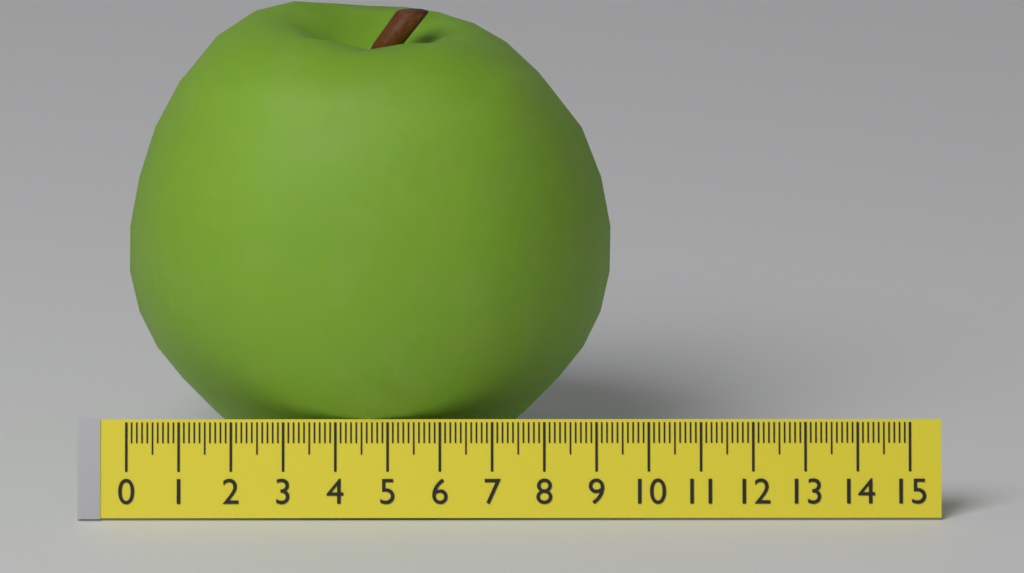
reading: 9.3 (no unit)
